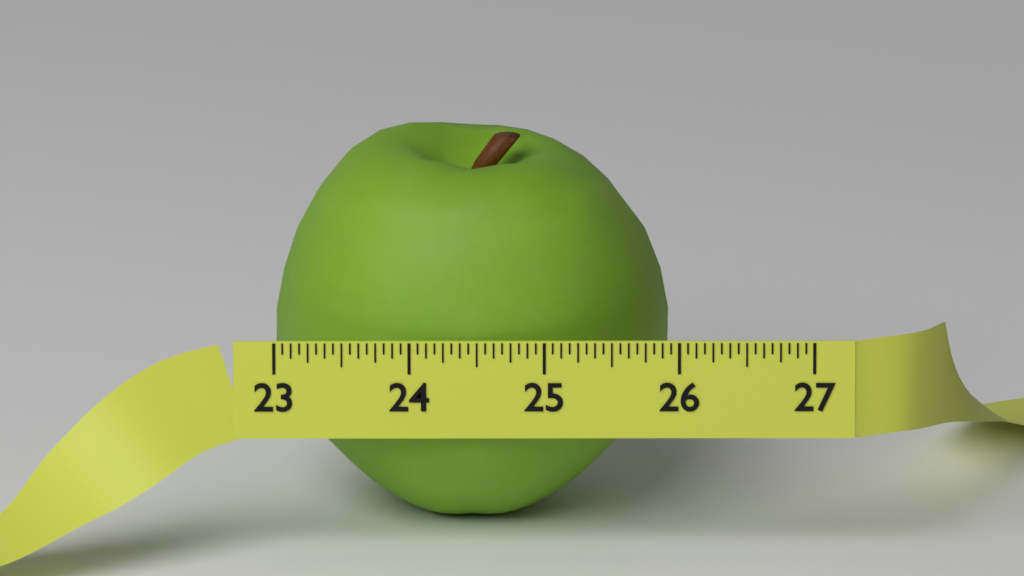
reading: 25.9375 (no unit)
